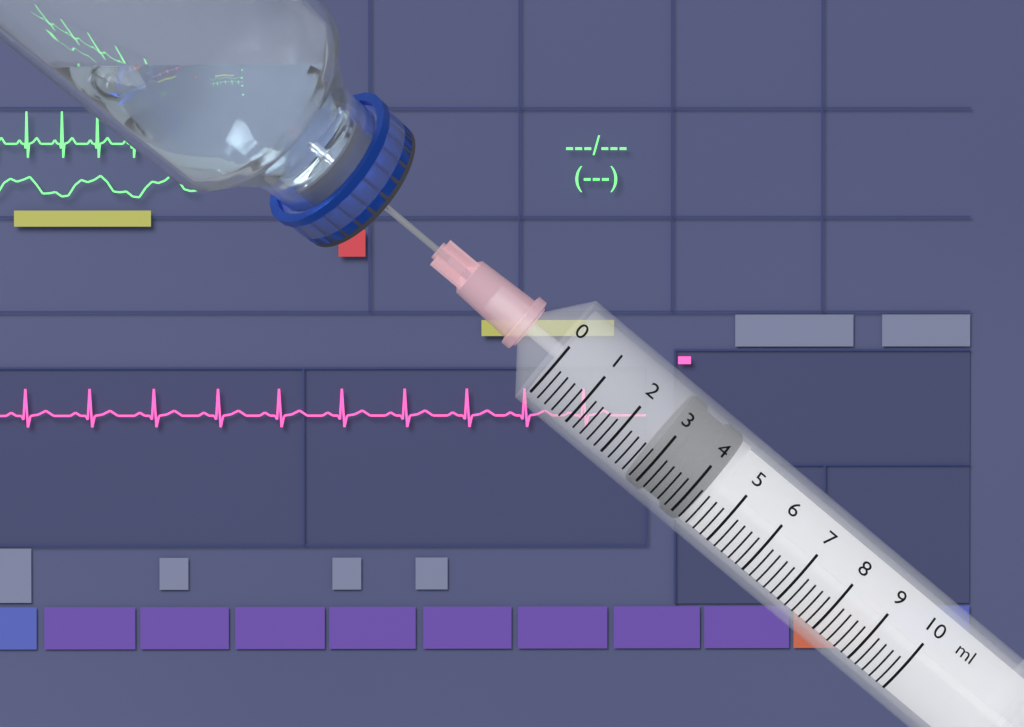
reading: 2.8 ml
